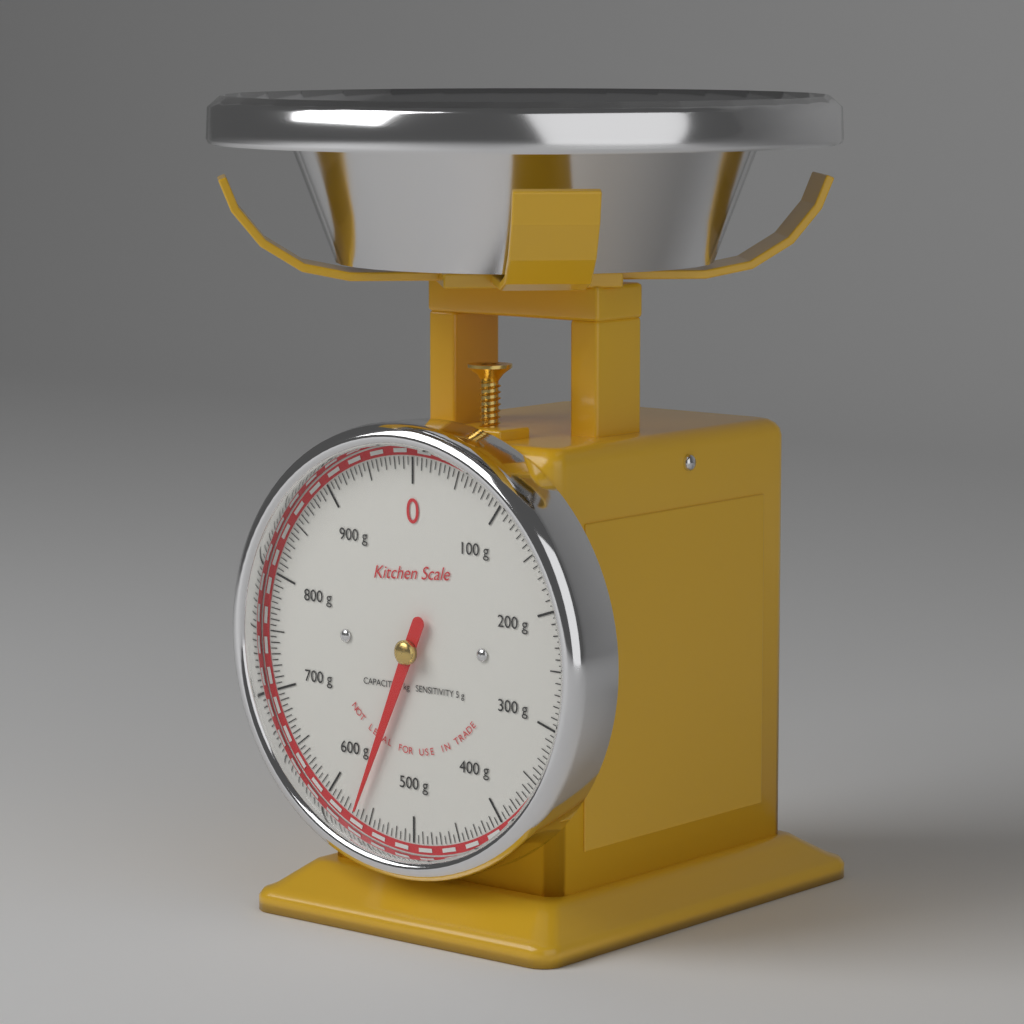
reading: 565 g
